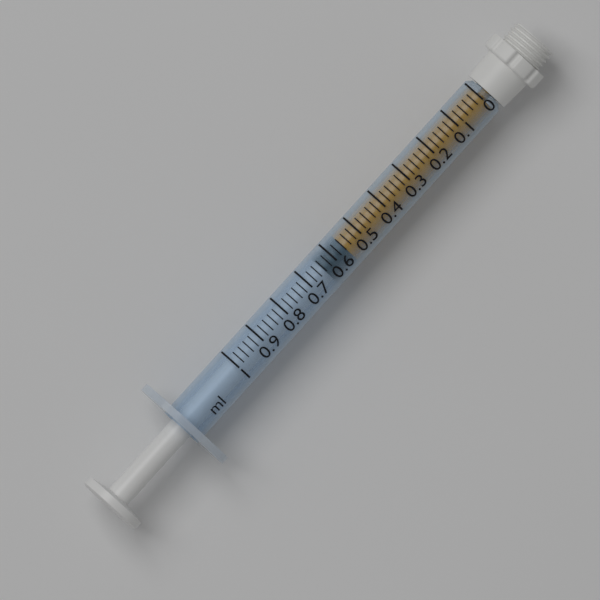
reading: 0.56 ml
